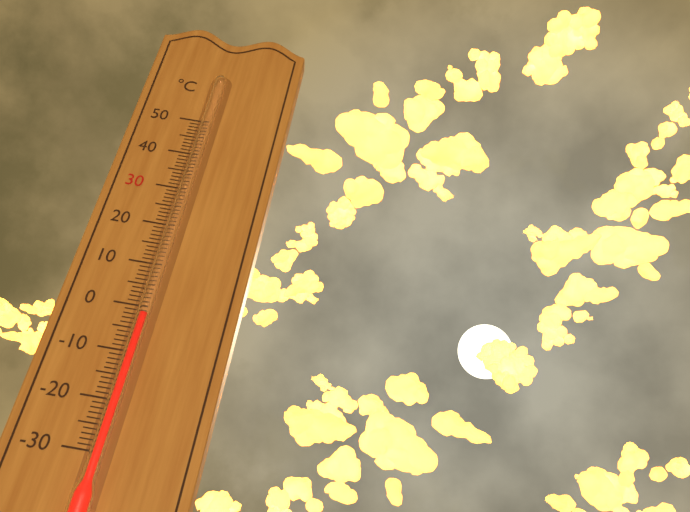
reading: -2 °C
